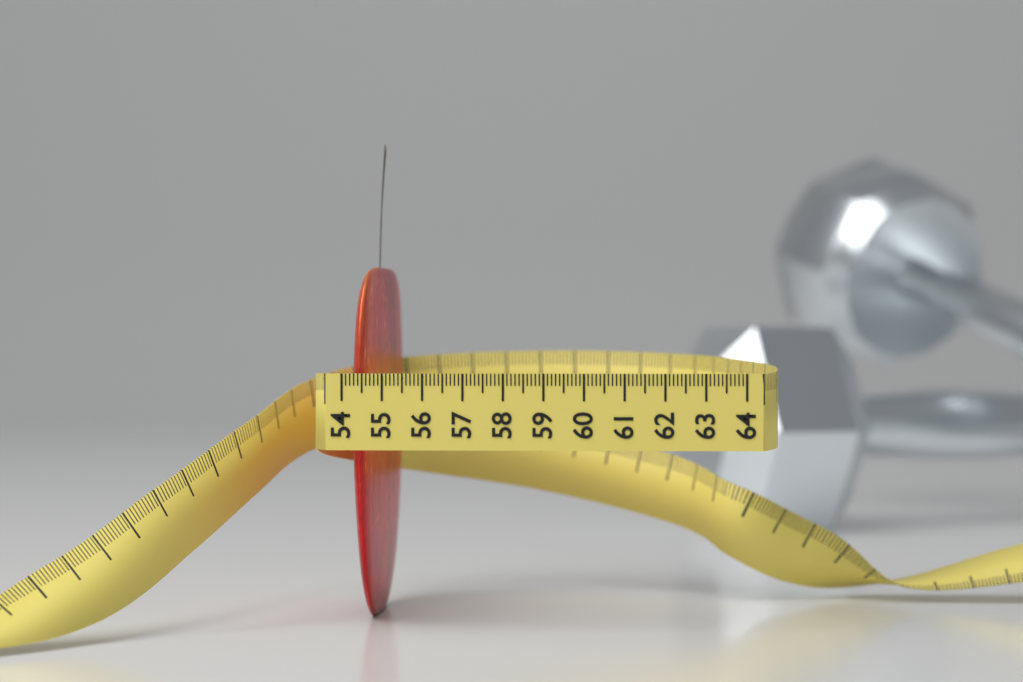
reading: 54.8 (no unit)
